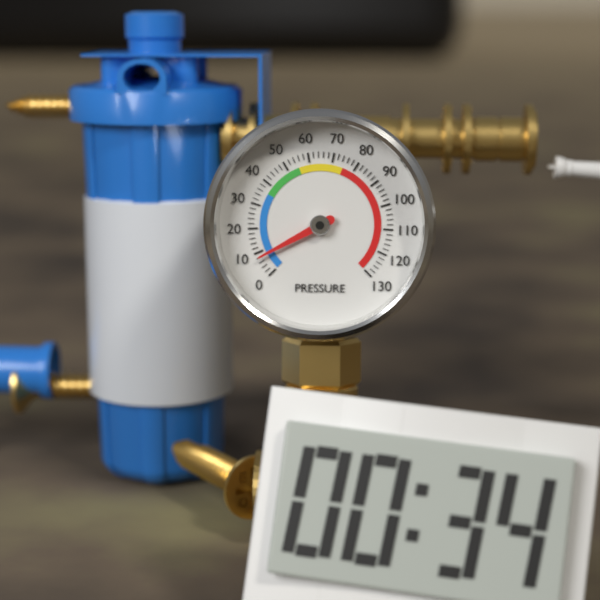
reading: 8 (no unit)
